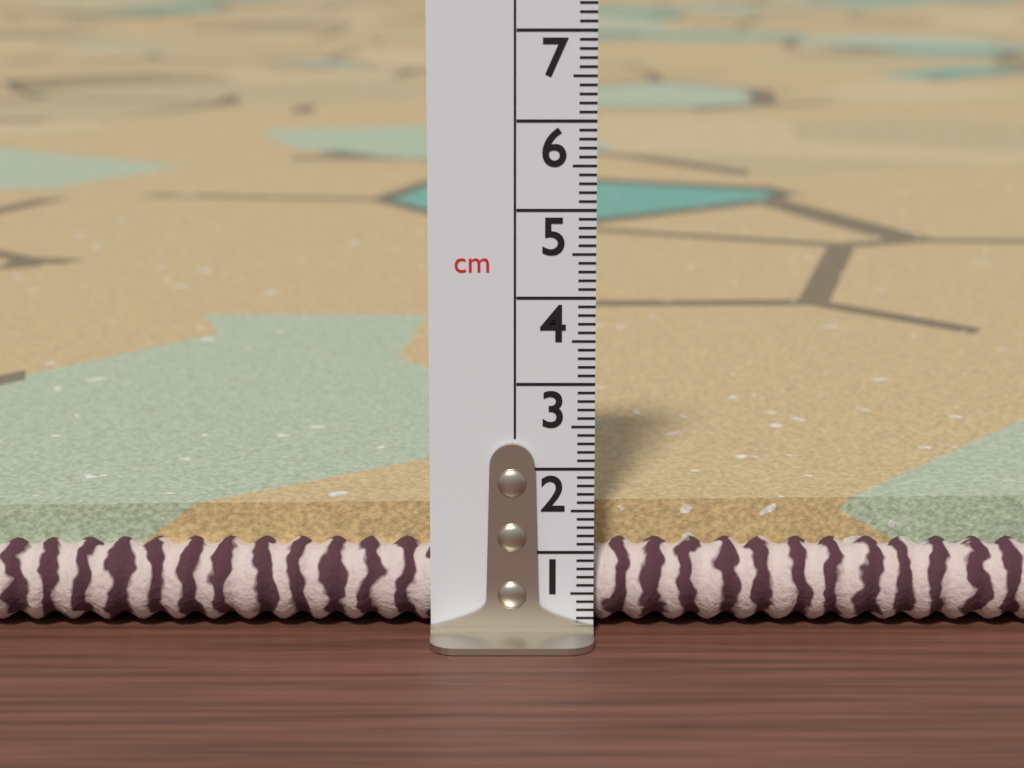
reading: 1.4 cm
